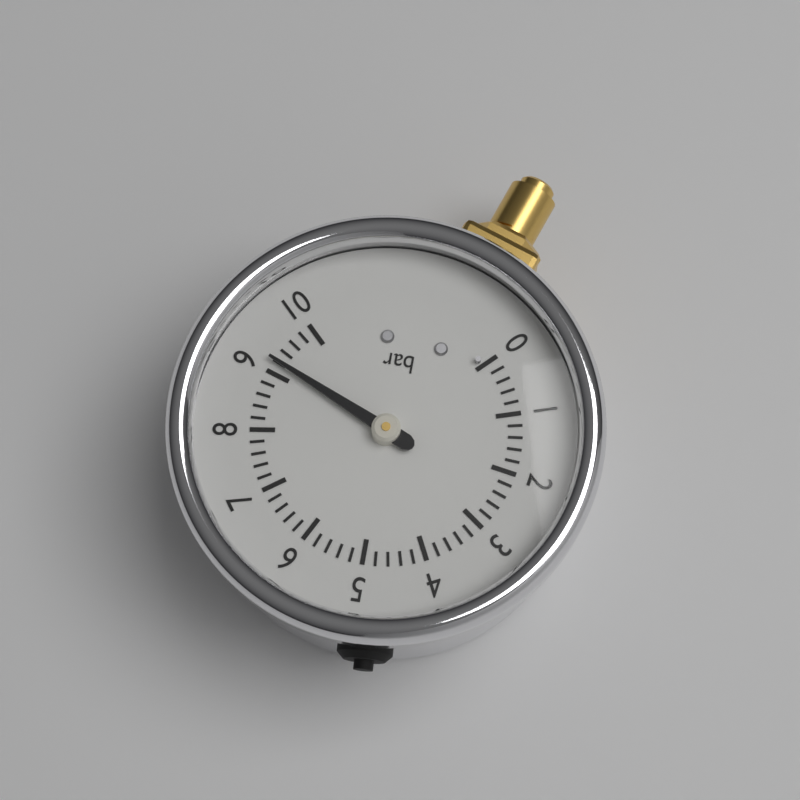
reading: 9.2 bar
